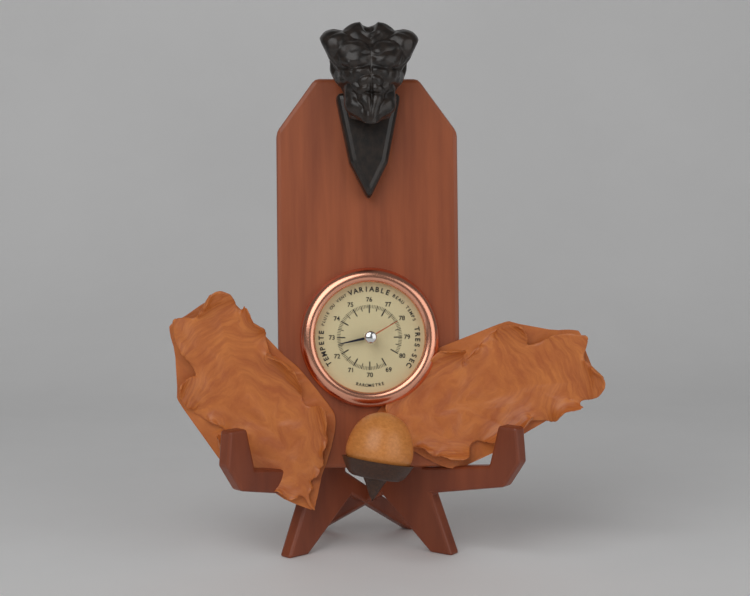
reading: 72.6 (no unit)
